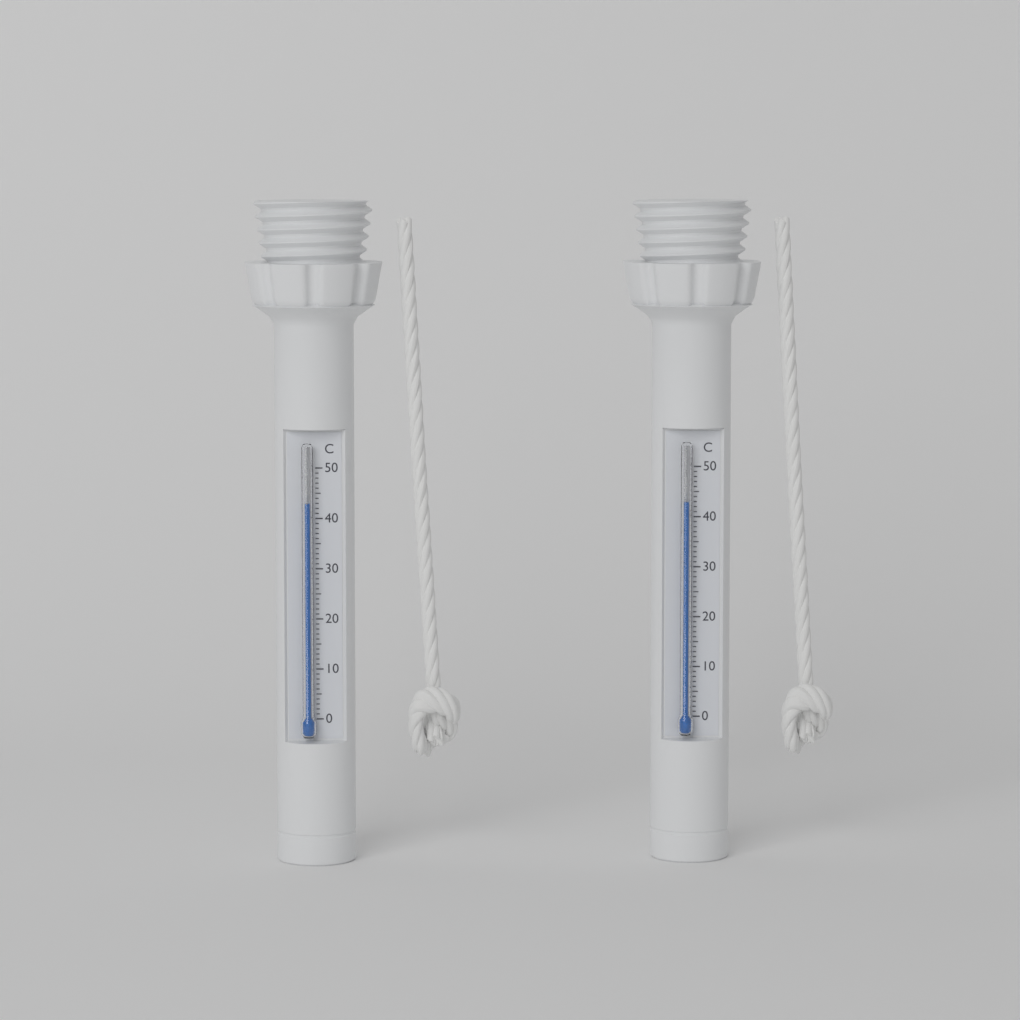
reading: 43 °C
